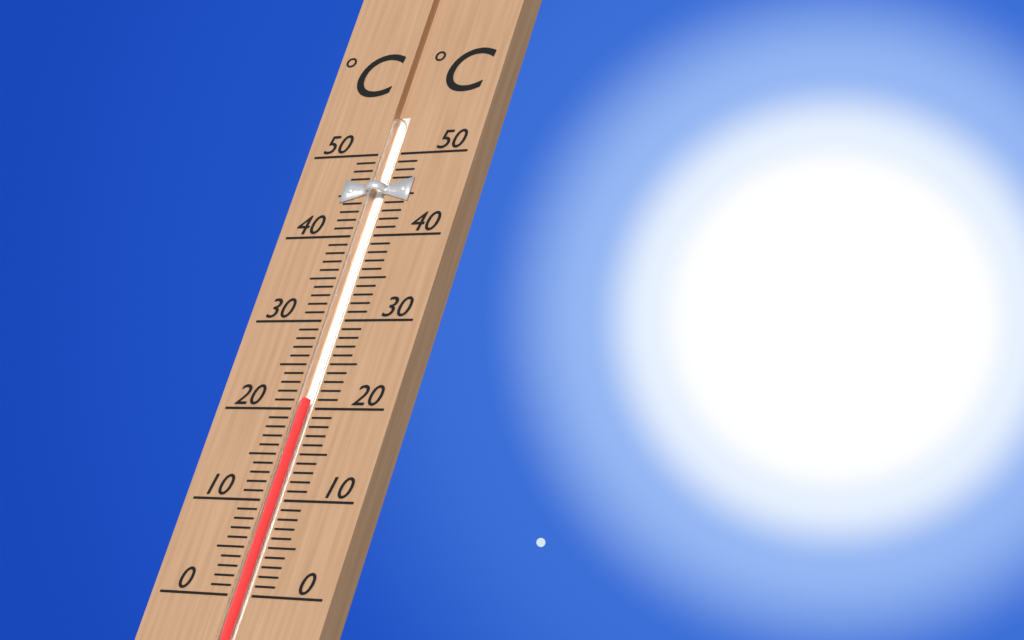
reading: 21 °C
